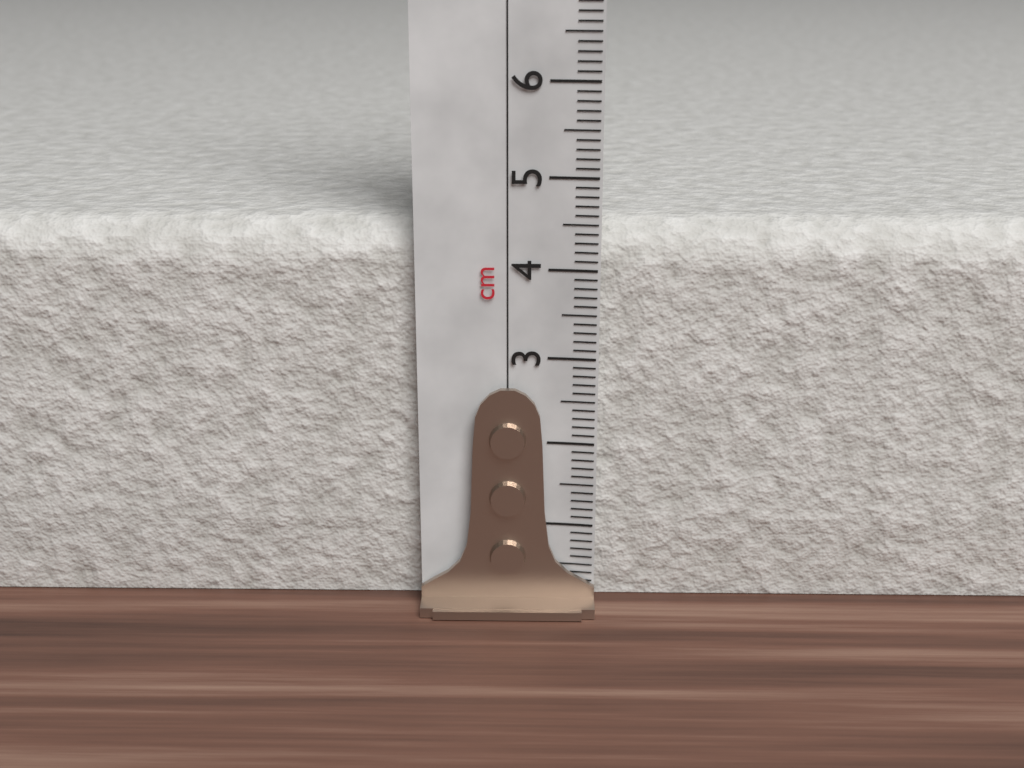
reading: 4.5 cm
